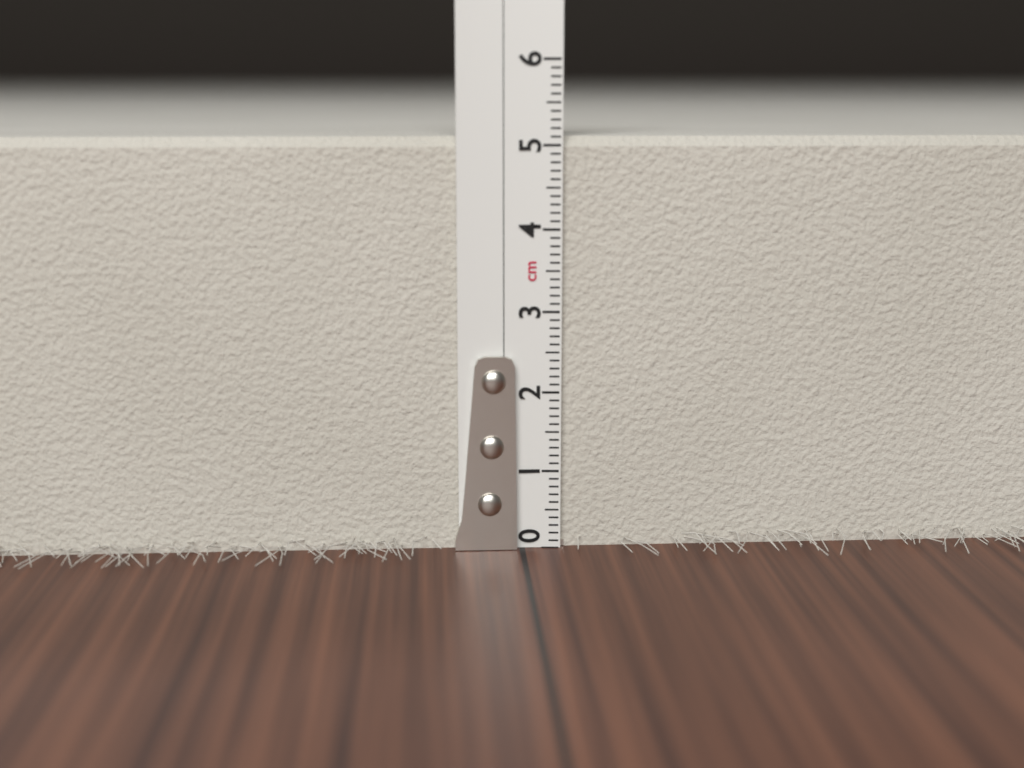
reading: 5.1 cm
